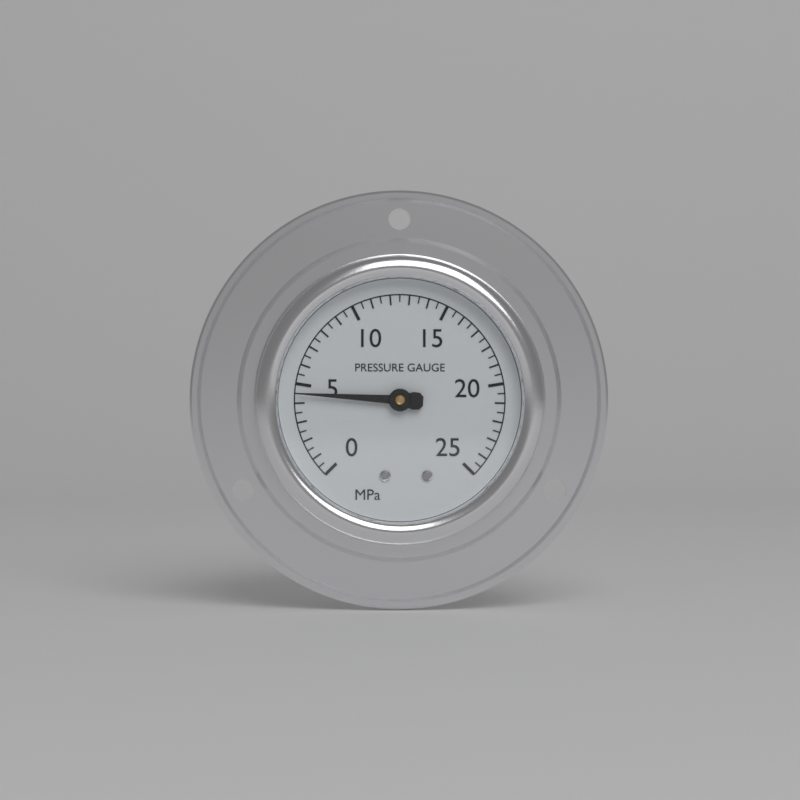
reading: 4.5 MPa
